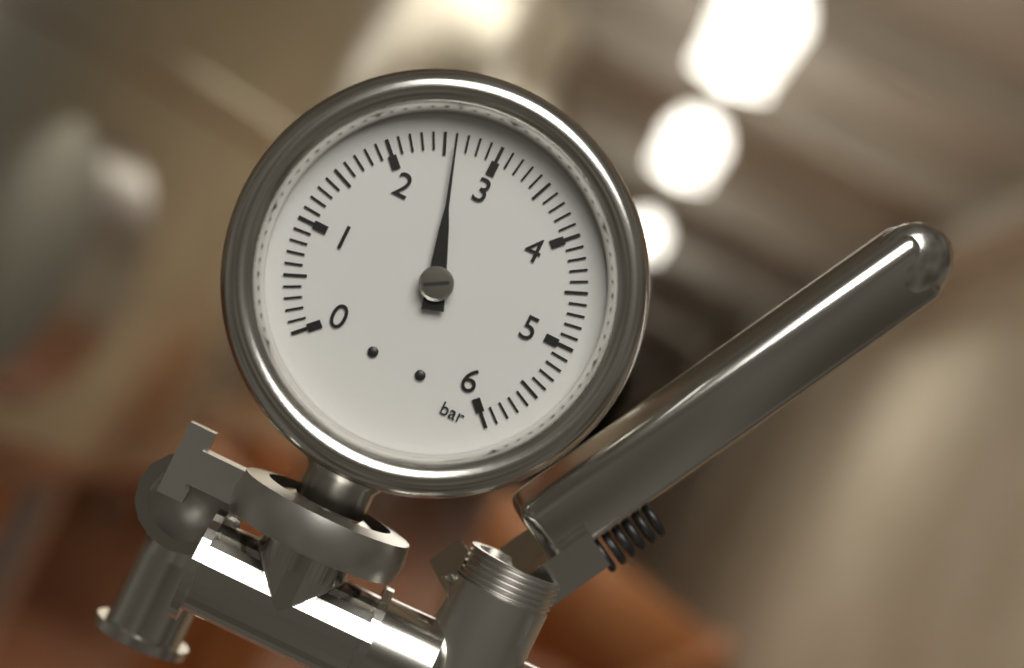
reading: 2.6 bar
